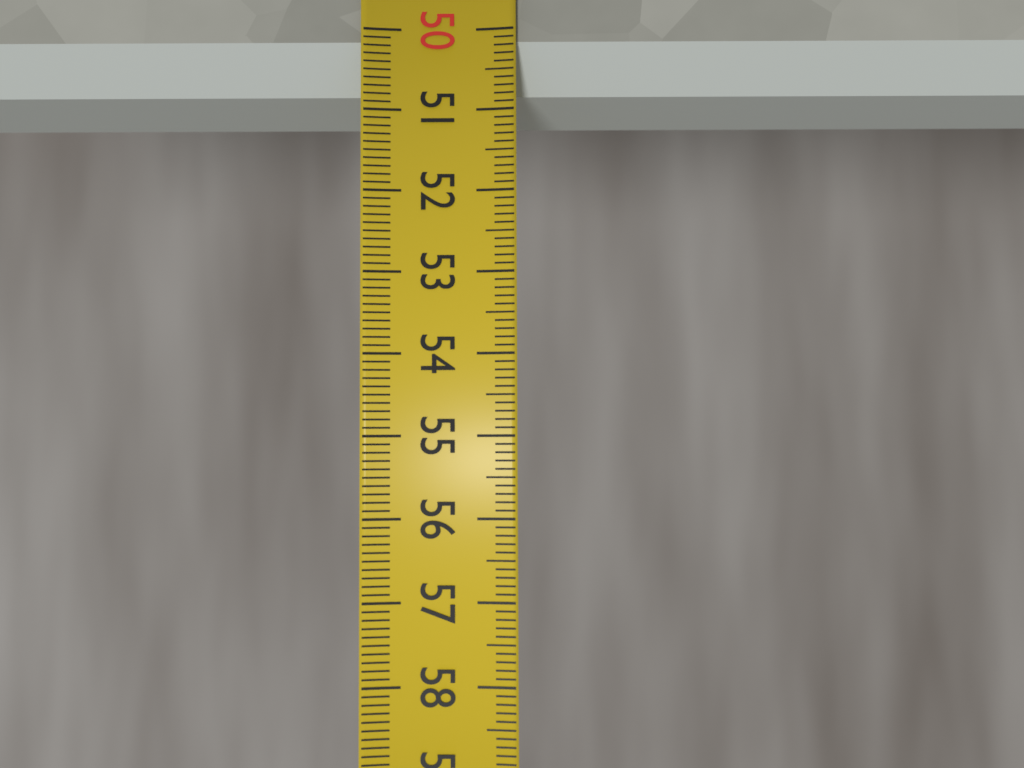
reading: 50.7 (no unit)
